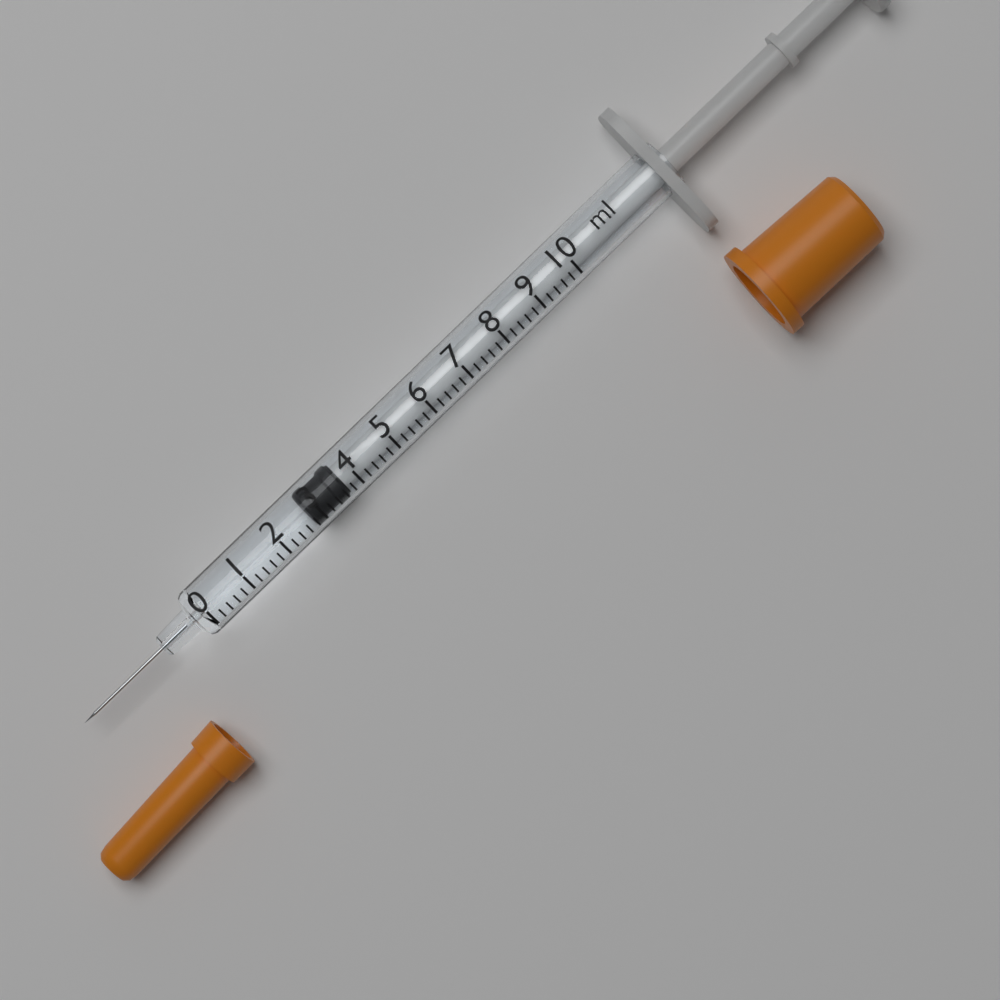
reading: 2.8 ml
